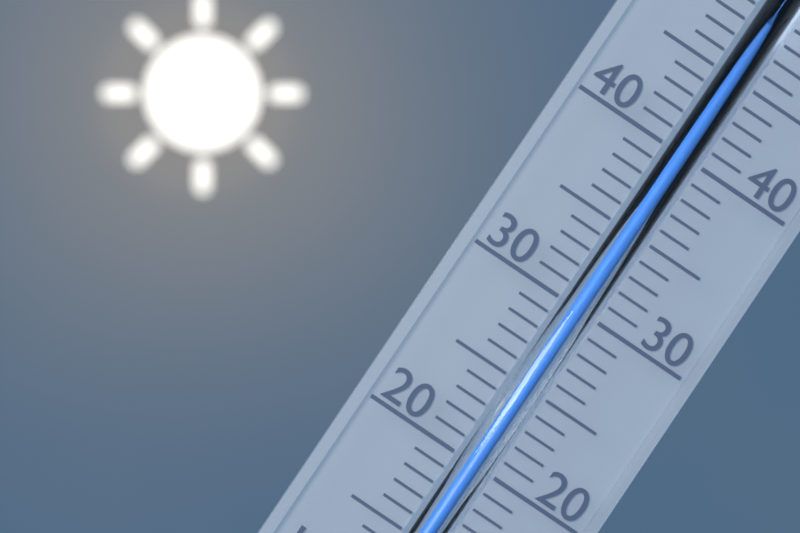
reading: 48 °C
